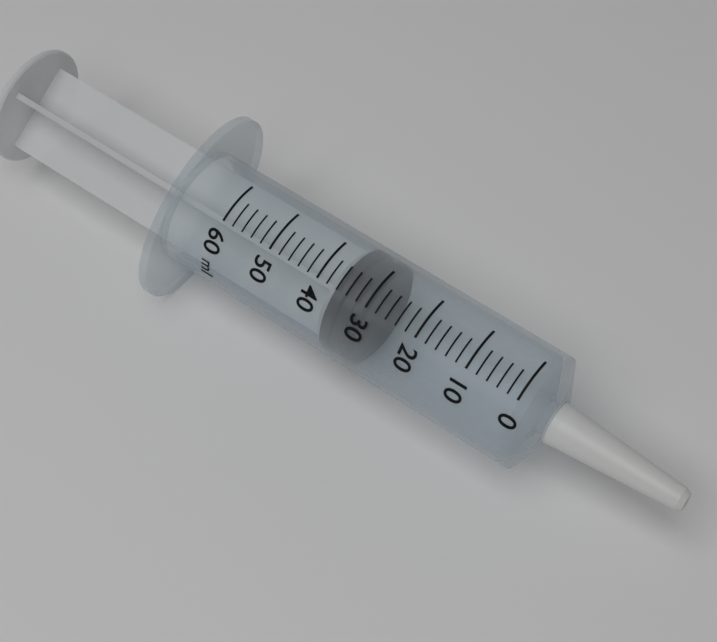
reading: 30 ml
